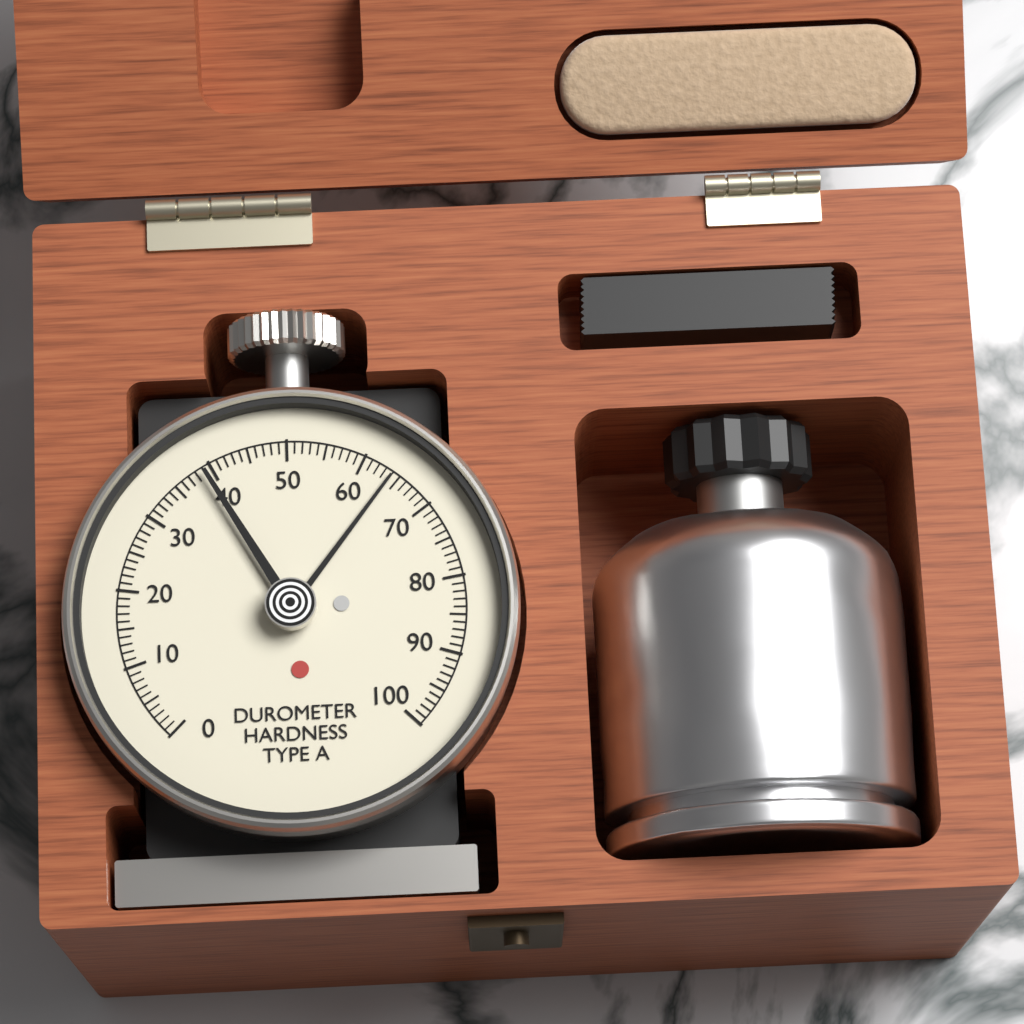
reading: 64 Shore A
